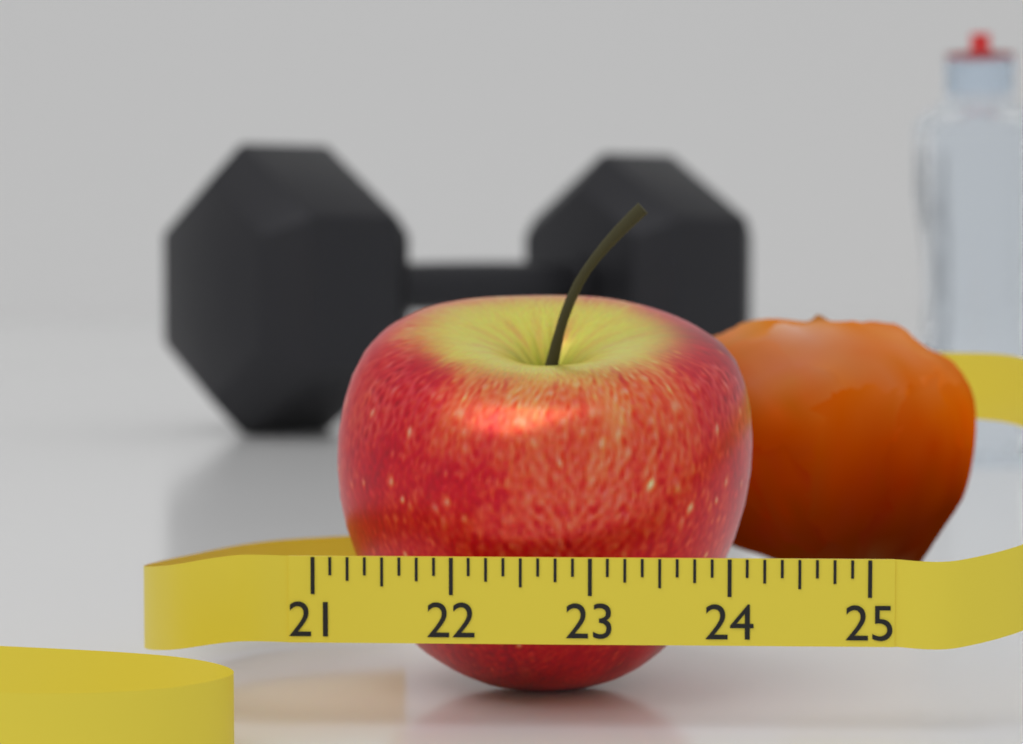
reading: 24.250 (no unit)
